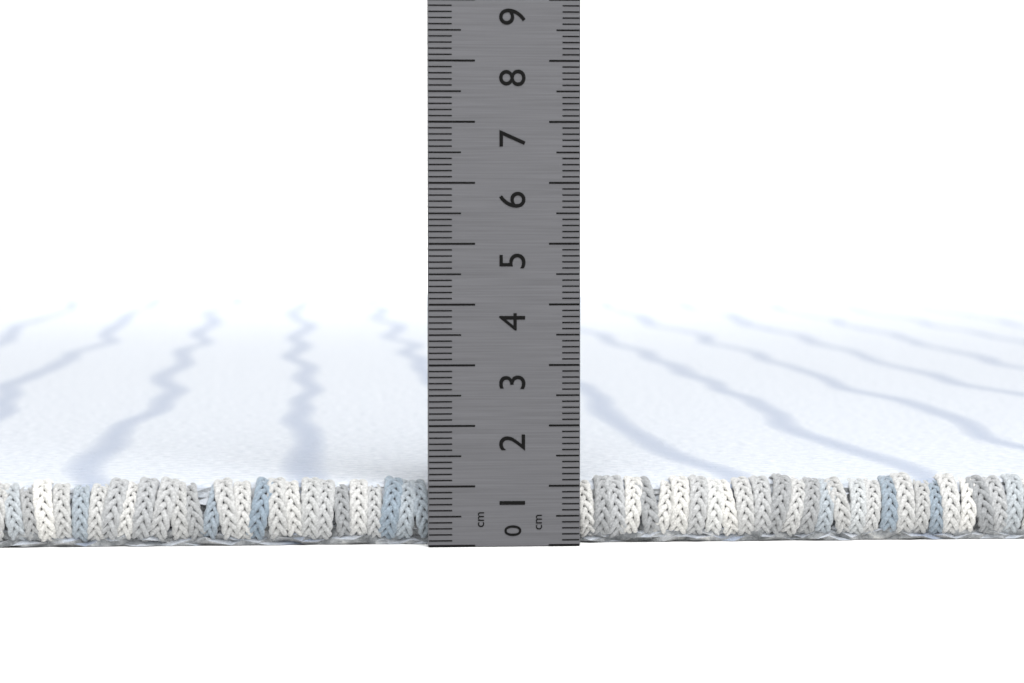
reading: 1.0 cm
